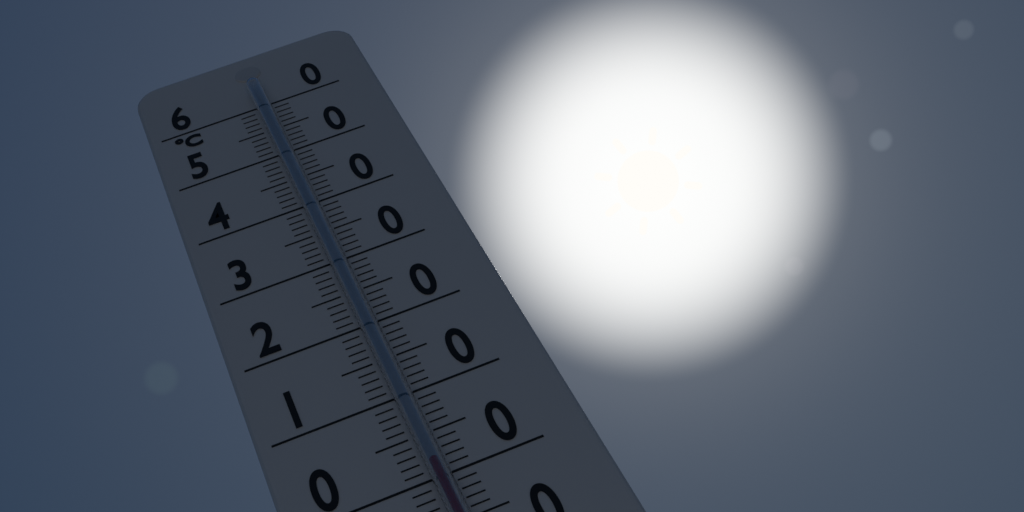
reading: 1 °C
